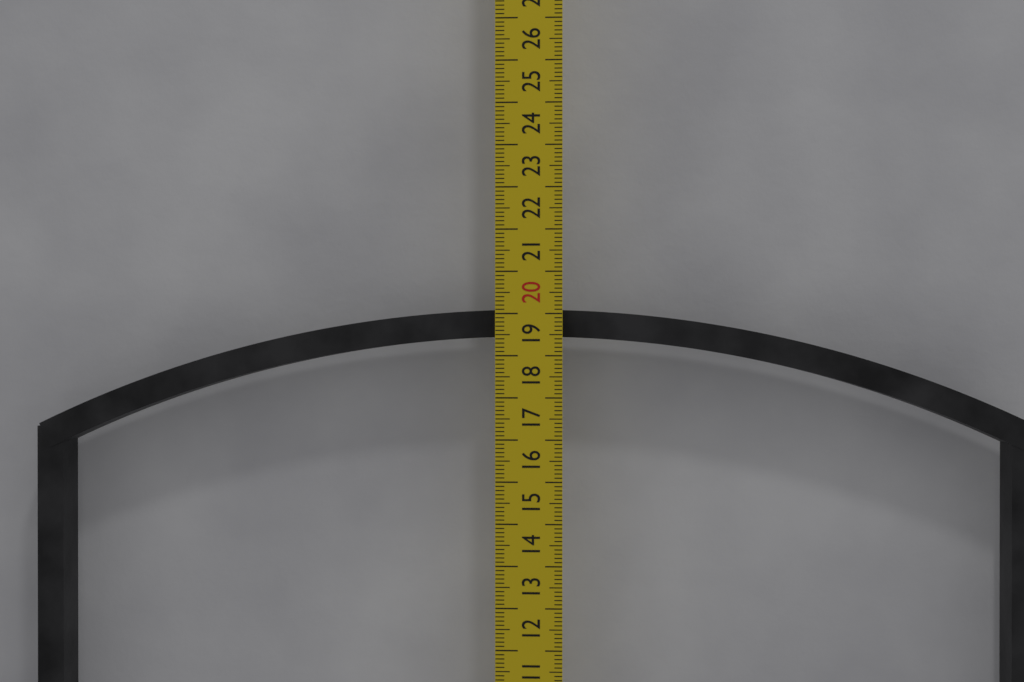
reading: 19.1 cm
